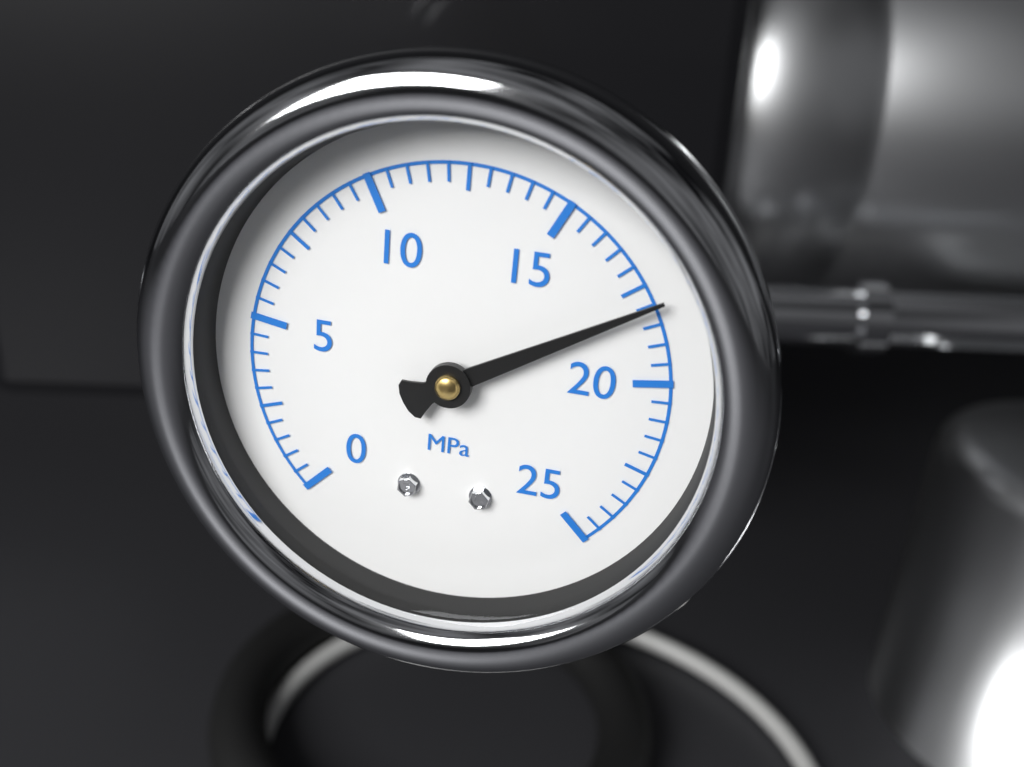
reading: 18.0 MPa
